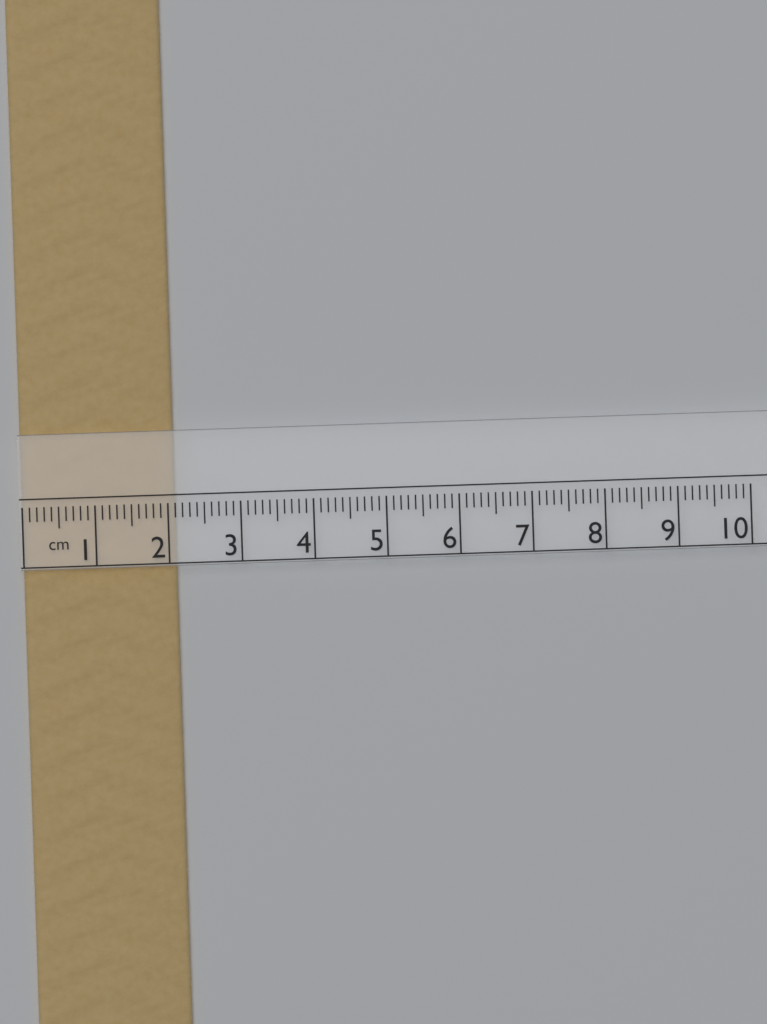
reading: 2.1 cm
